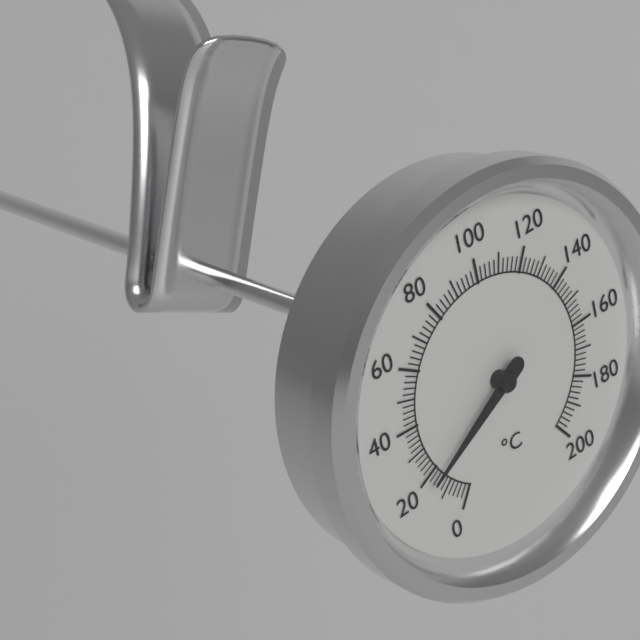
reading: 18 °C
